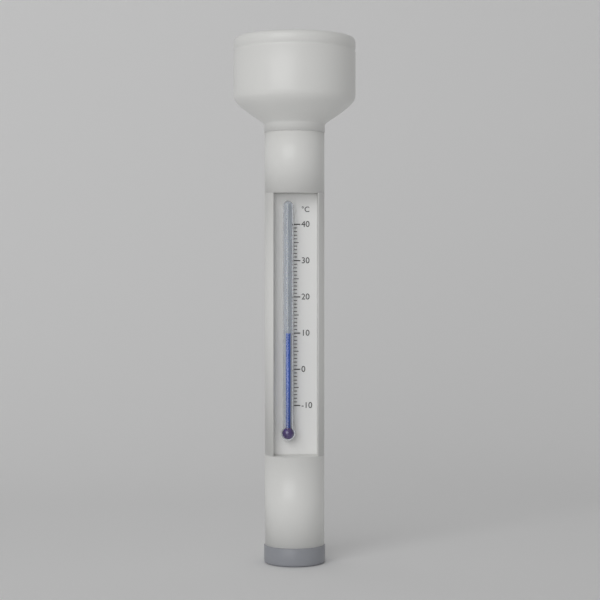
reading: 10 °C
